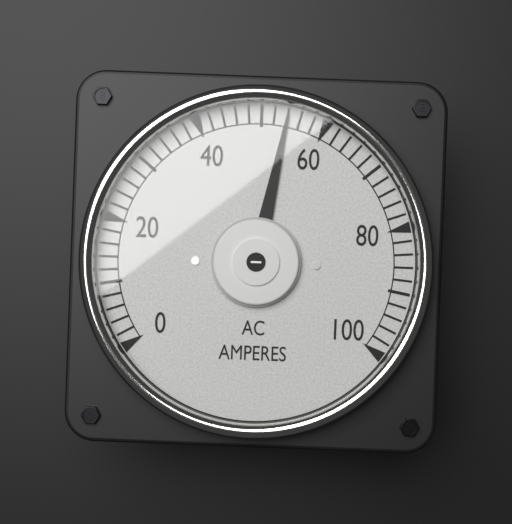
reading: 54 A
